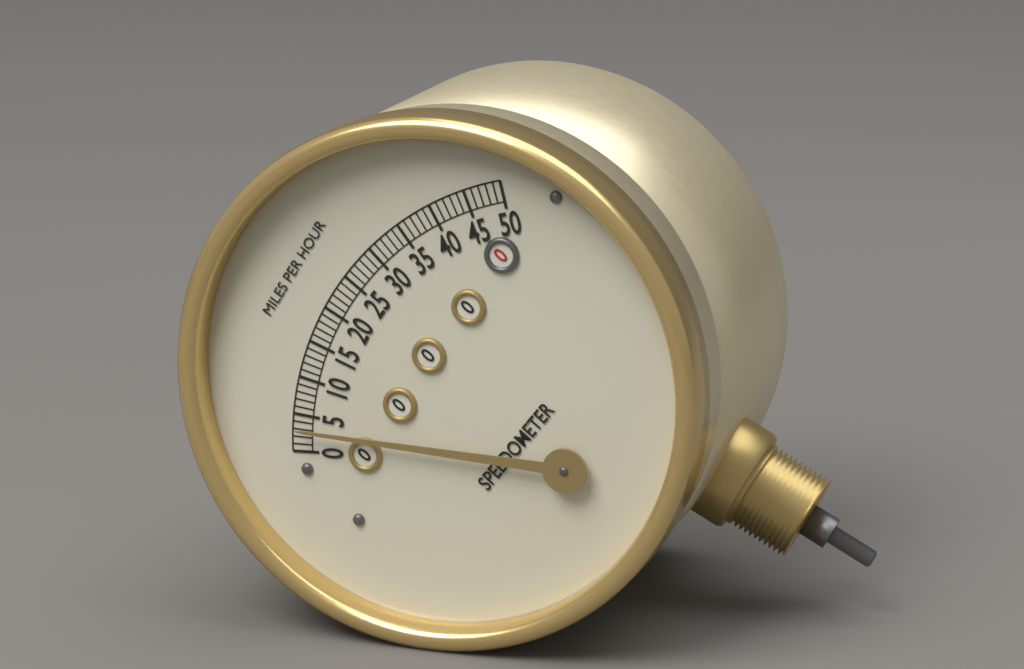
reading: 3 mph
